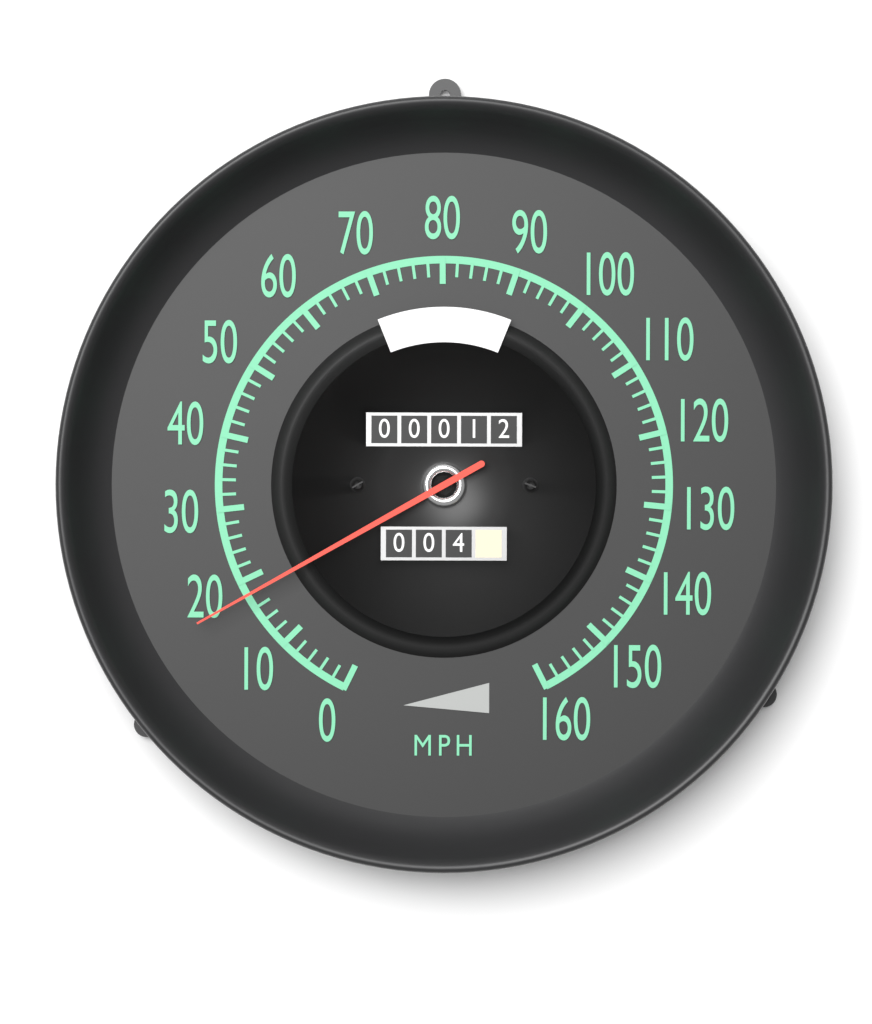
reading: 18 mph
